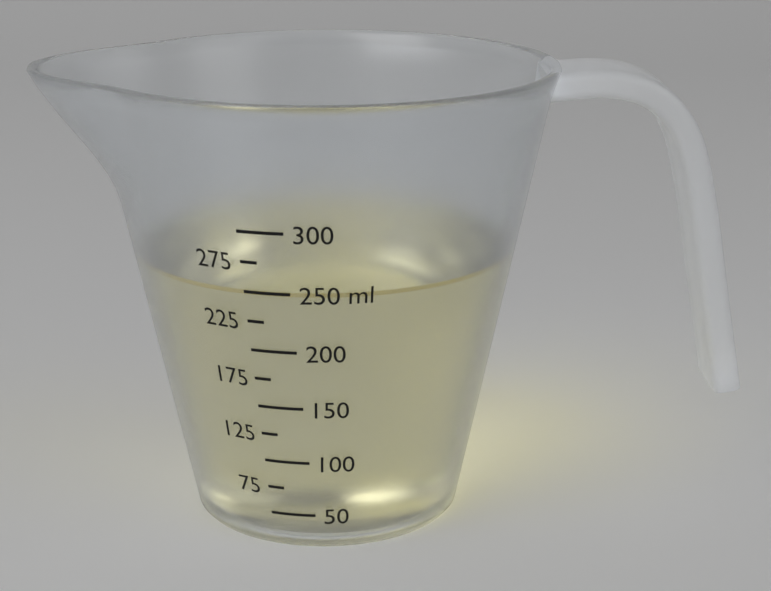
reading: 250 ml
